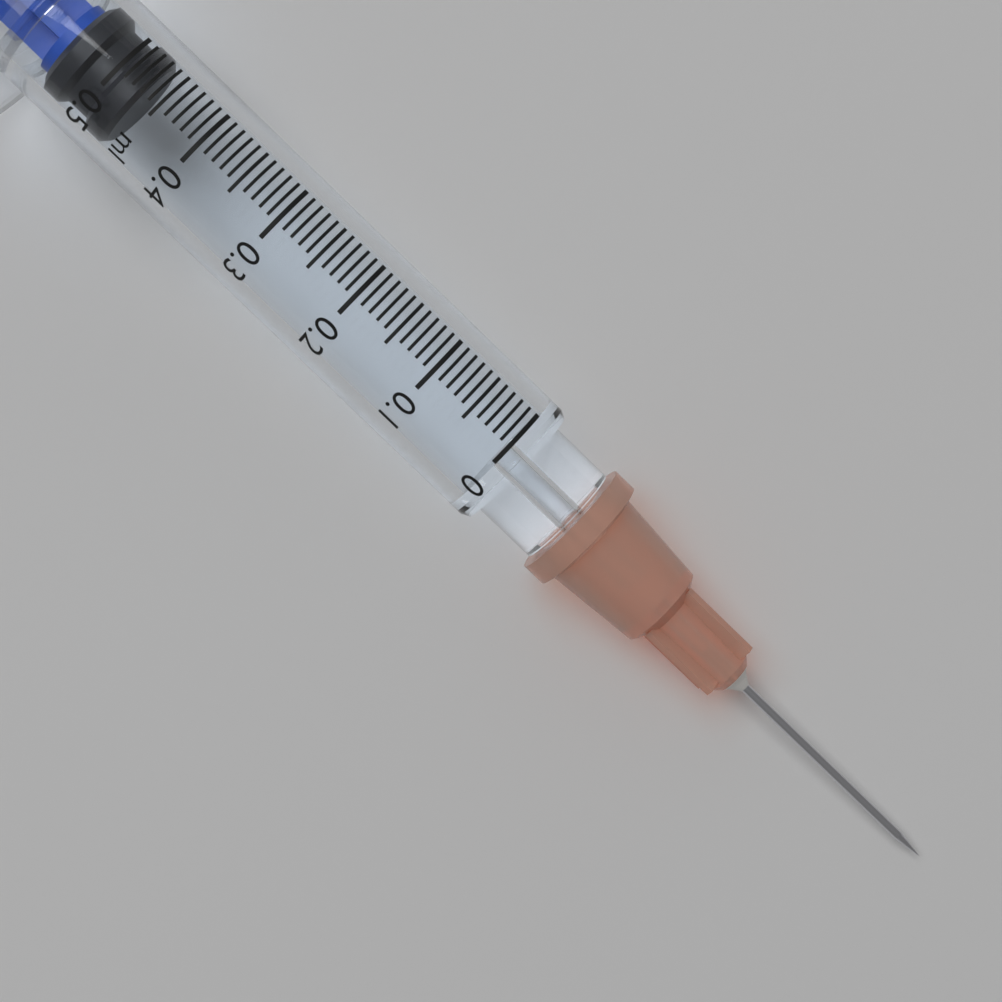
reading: 0.47 ml
